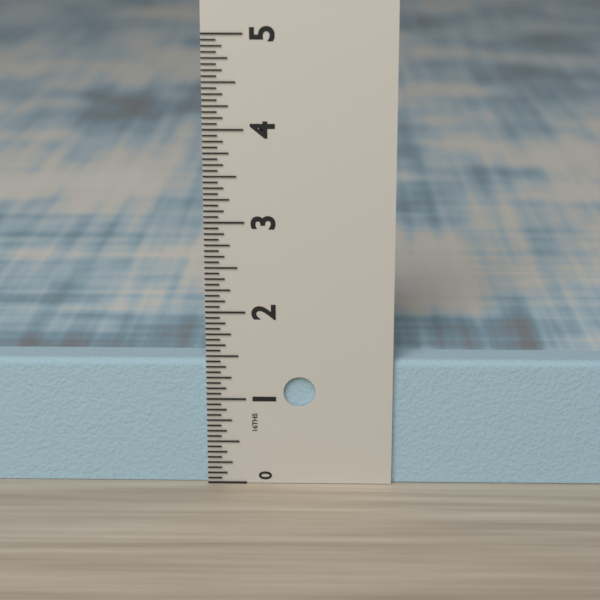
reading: 1.4375 in
